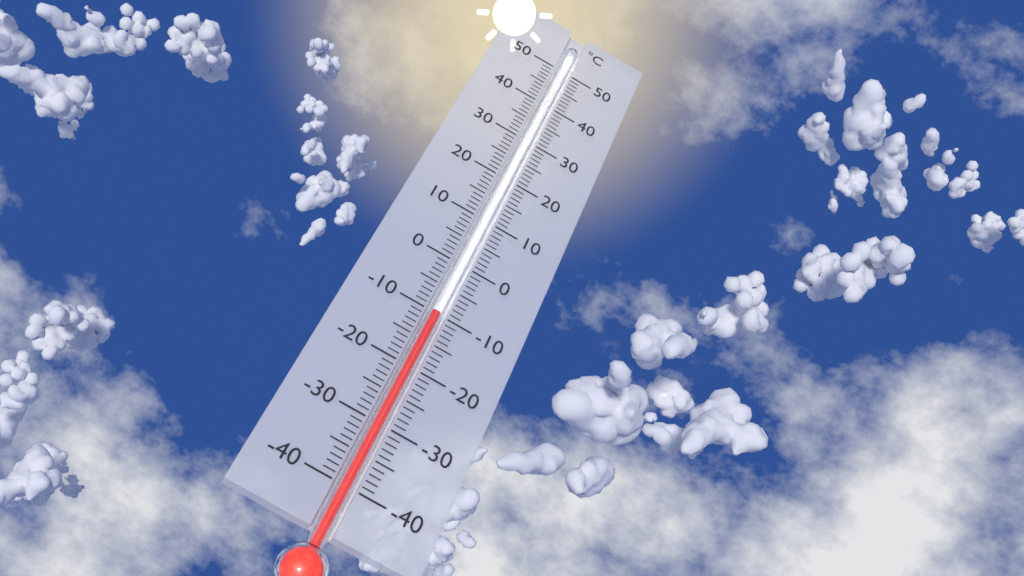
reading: -10 °C
